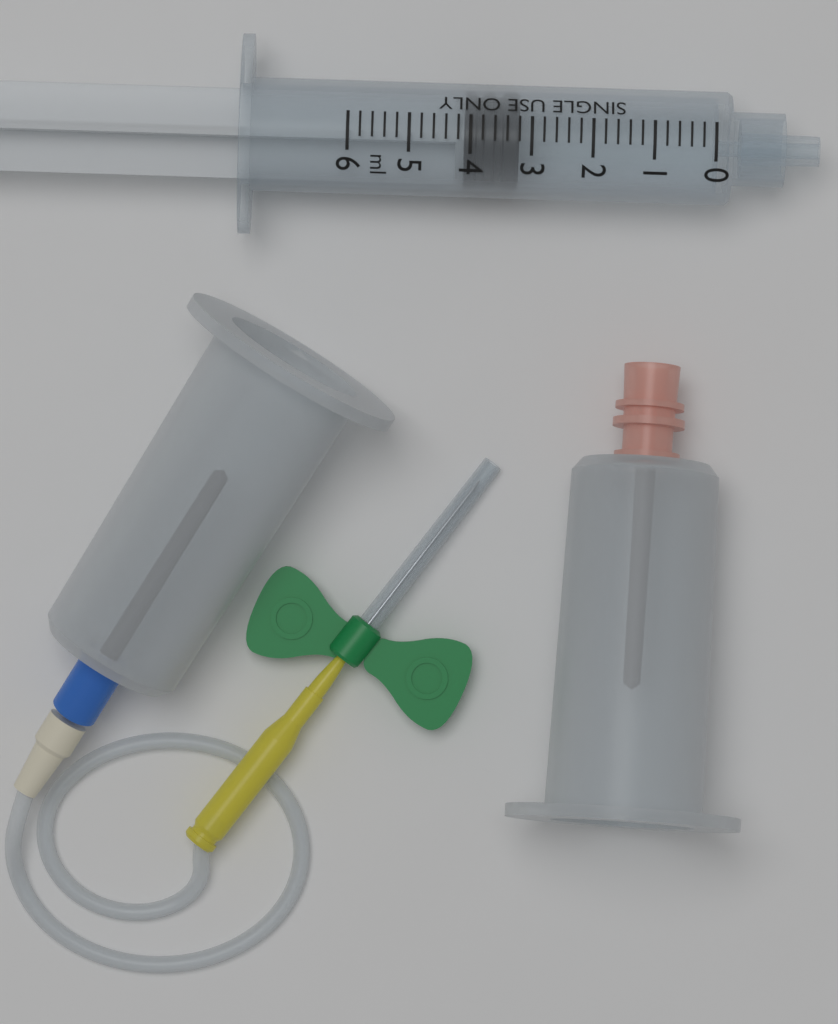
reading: 3.2 ml
